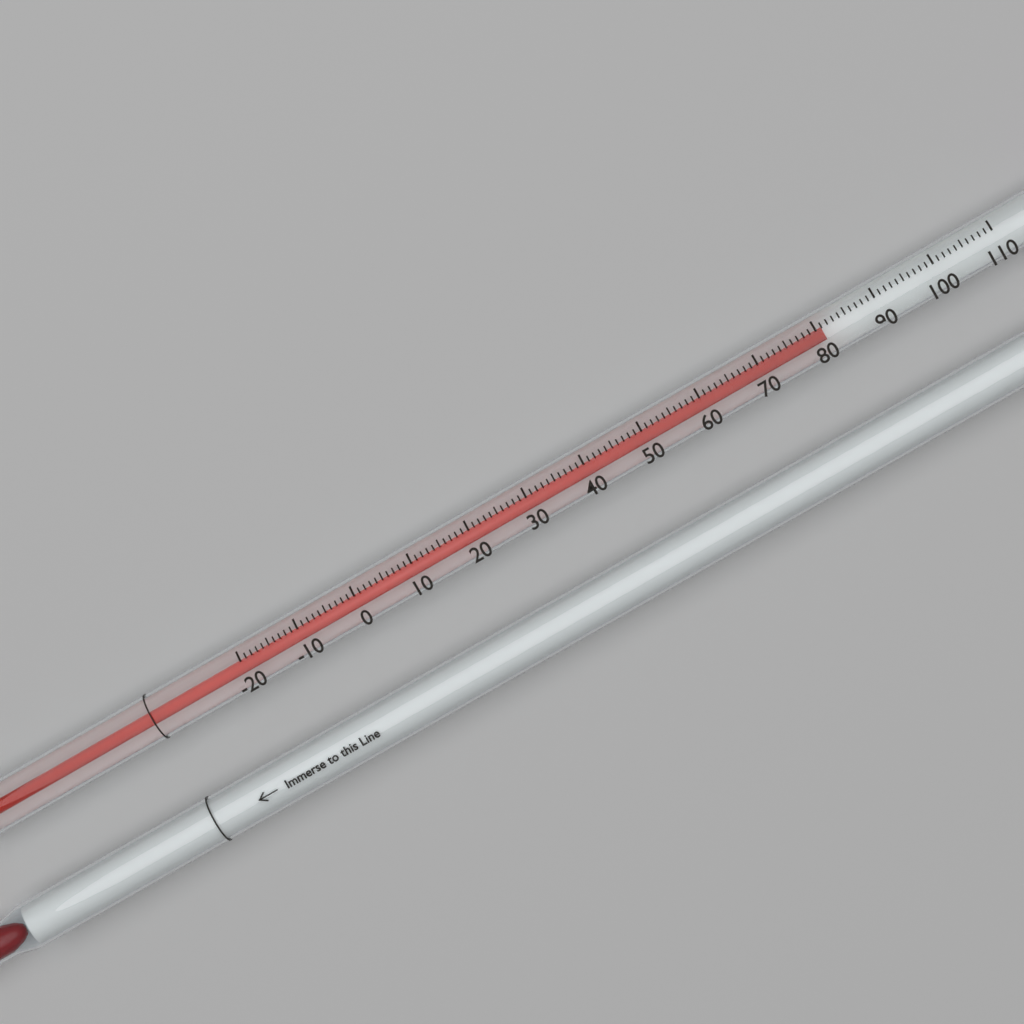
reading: 81 °C
